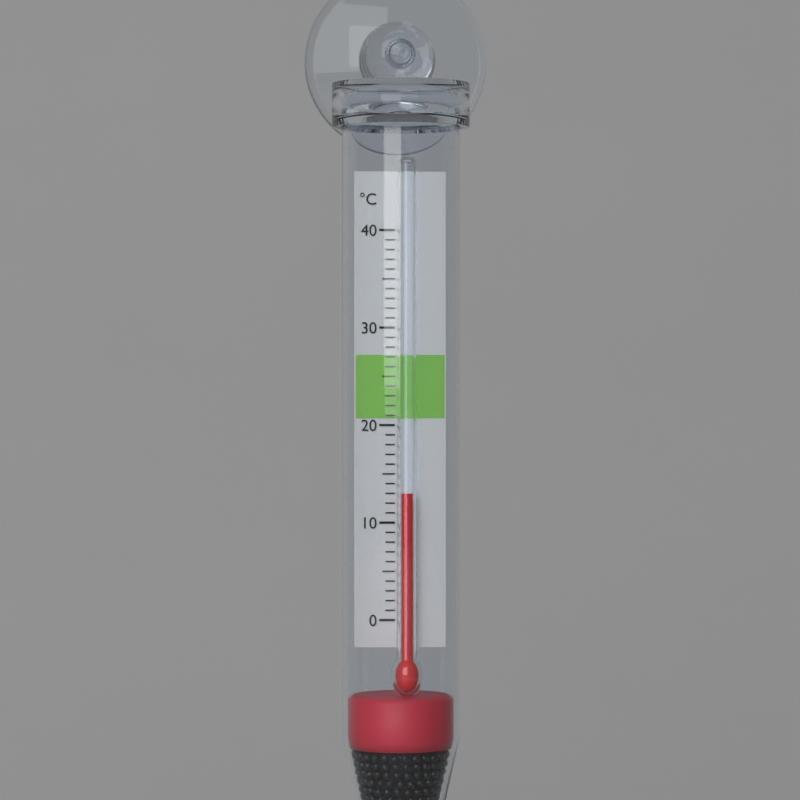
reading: 13 °C
